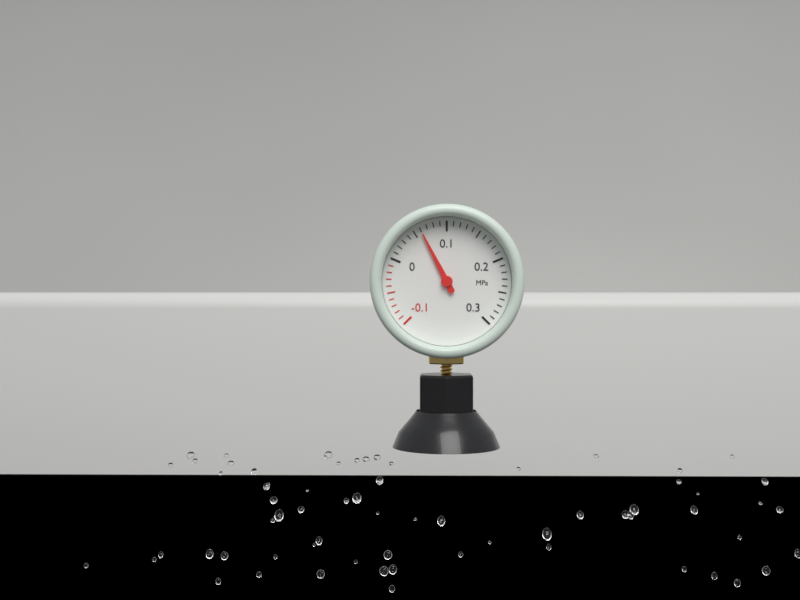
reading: 0.06 MPa
